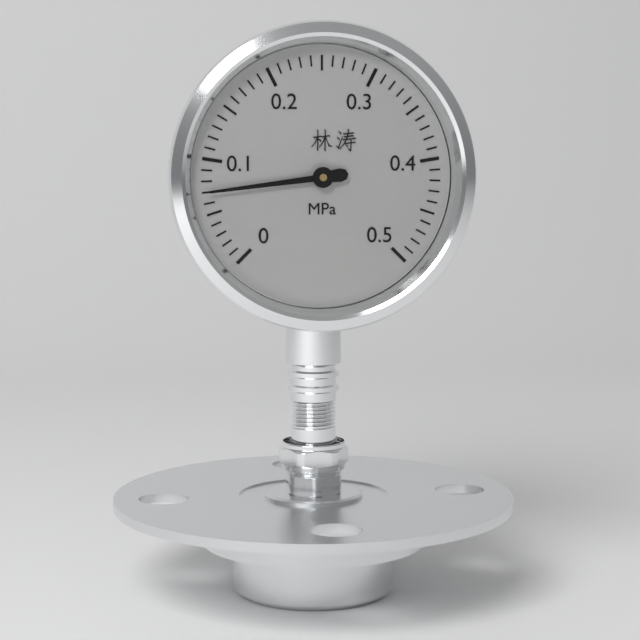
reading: 0.07 MPa
